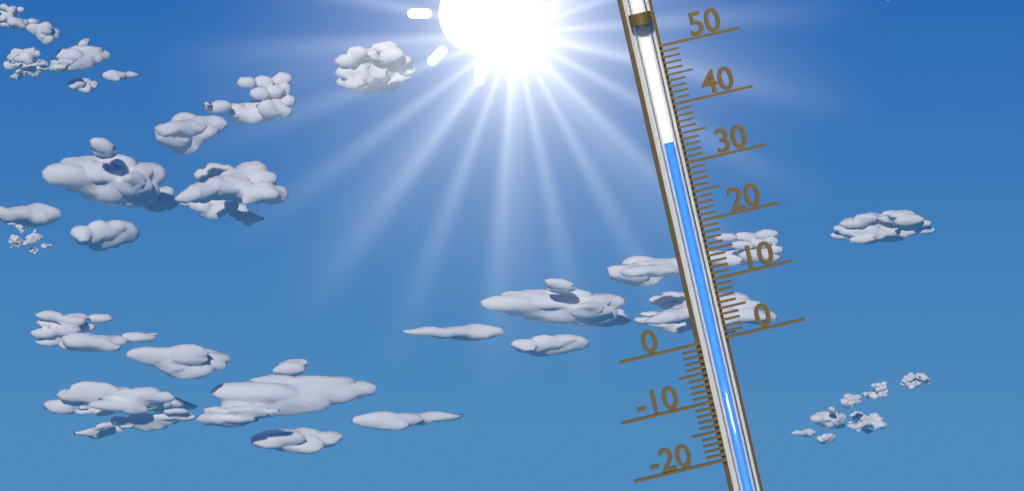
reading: 34 (no unit)
